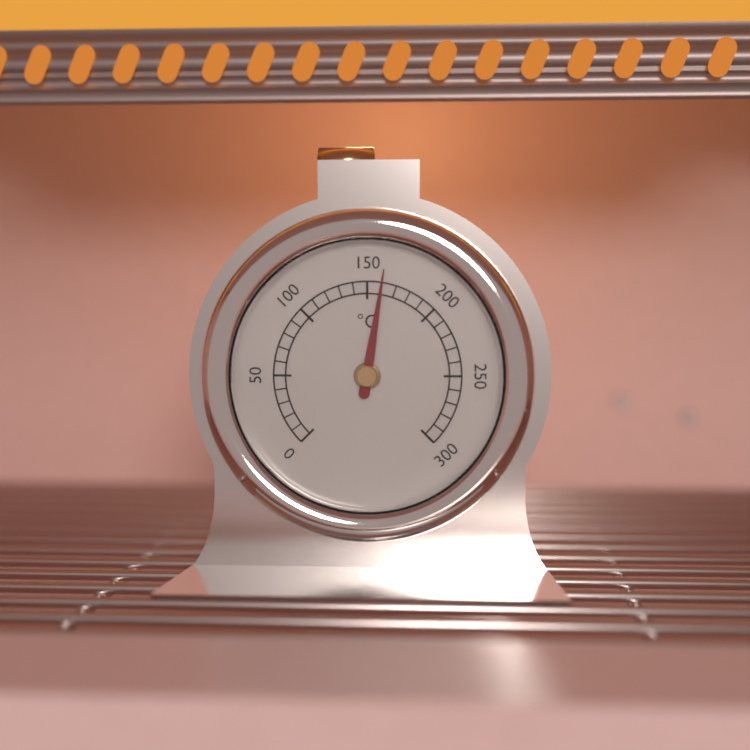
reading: 160 °C
